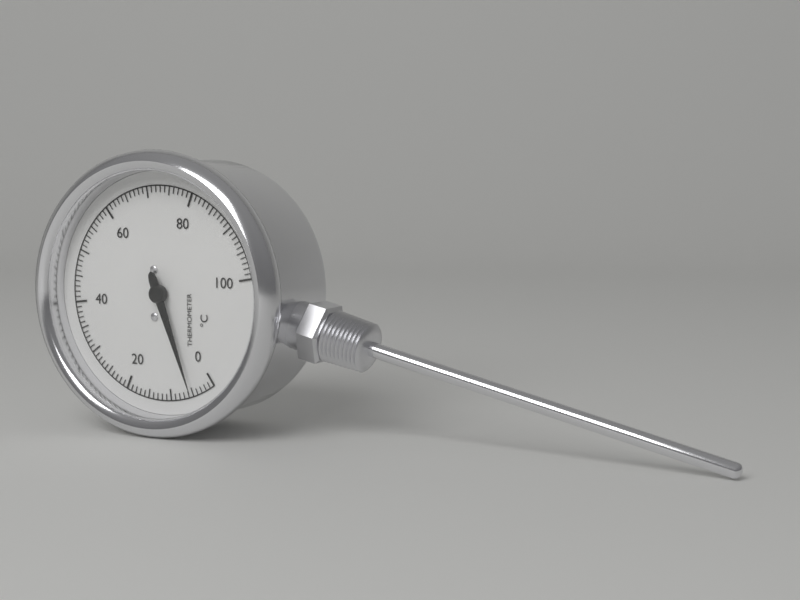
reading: 5 °C
